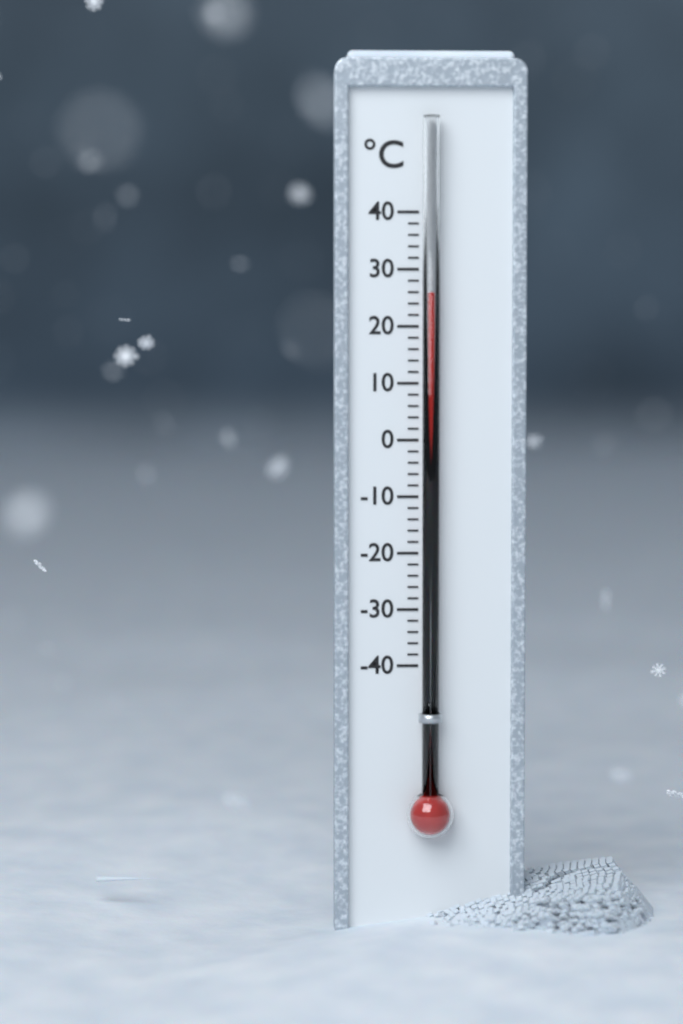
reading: 26 °C
